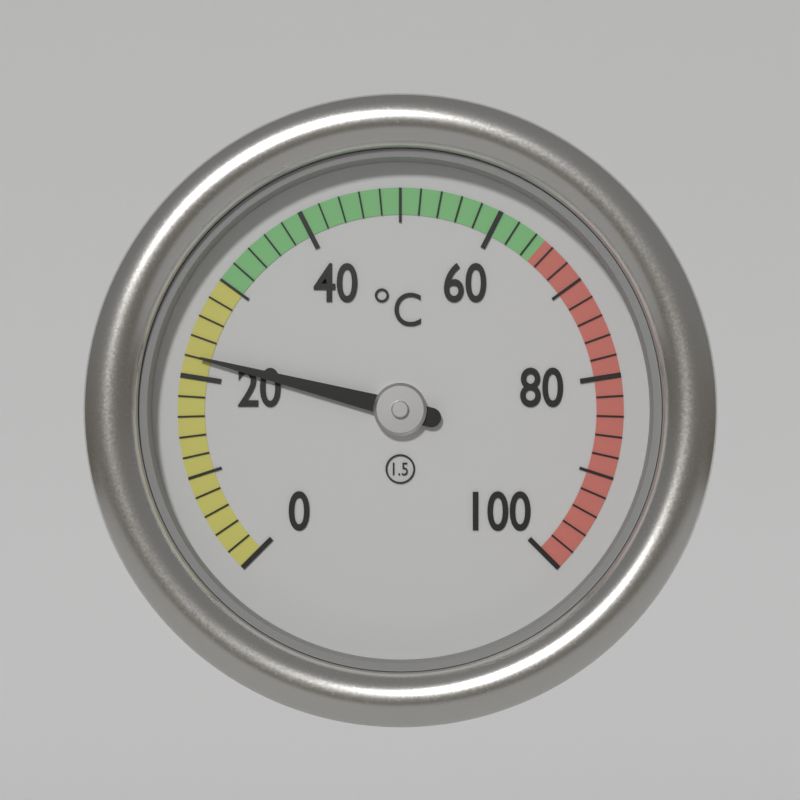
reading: 22 °C
